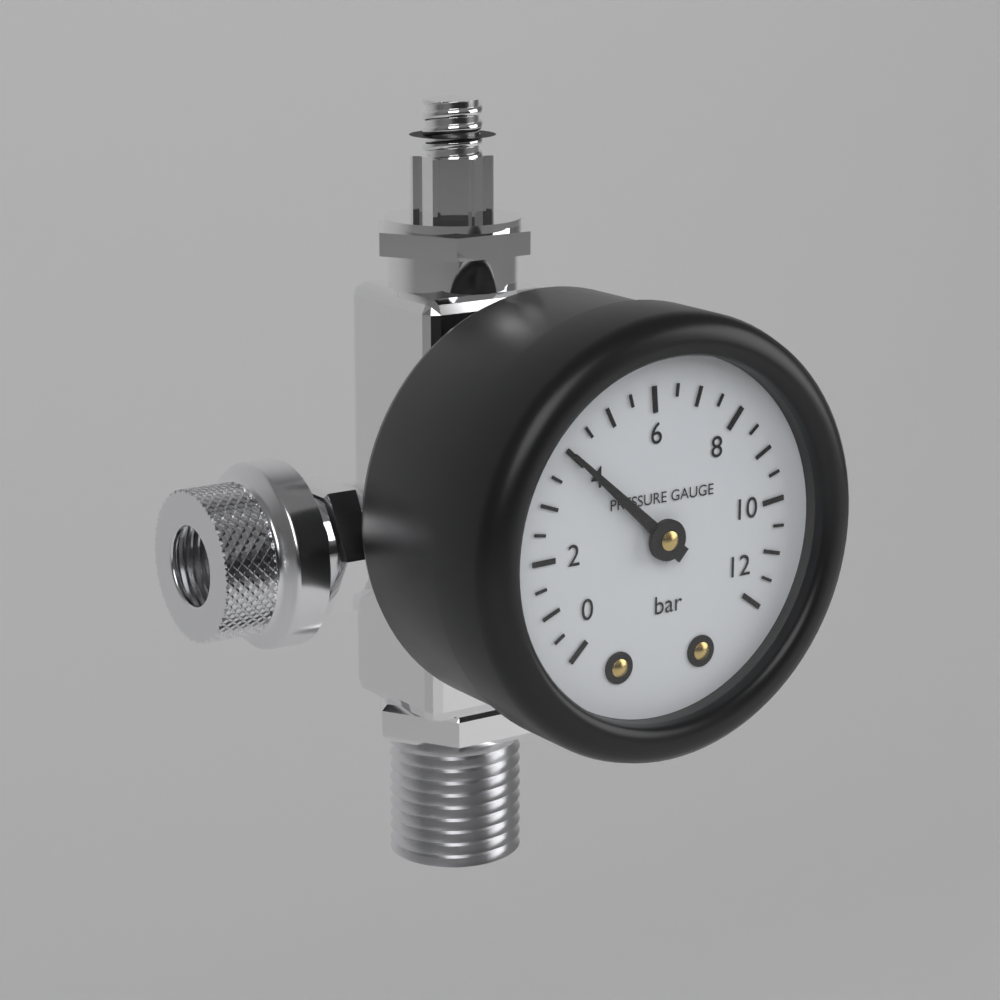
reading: 4.0 bar
